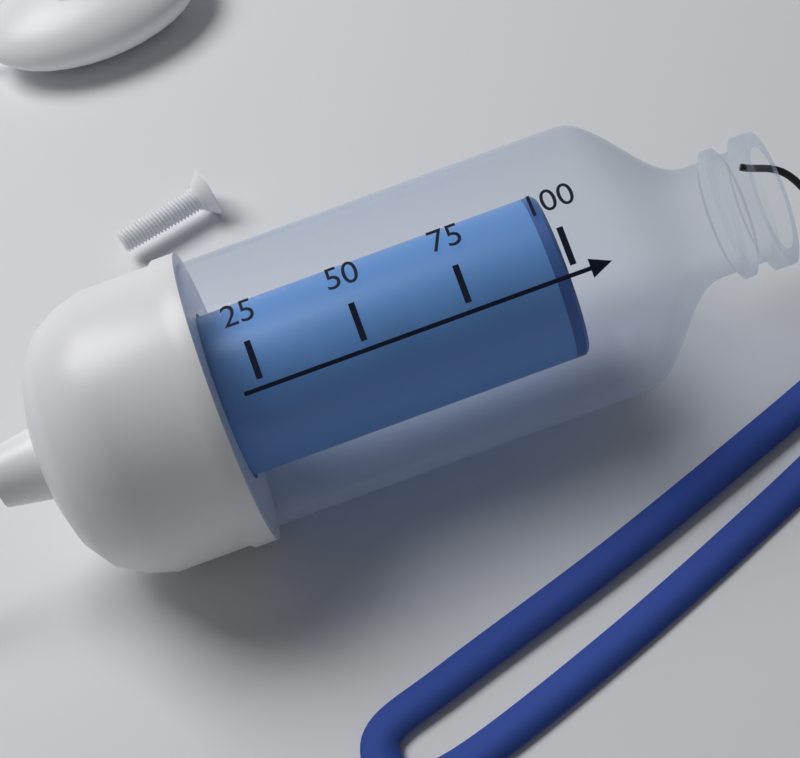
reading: 100 (no unit)
